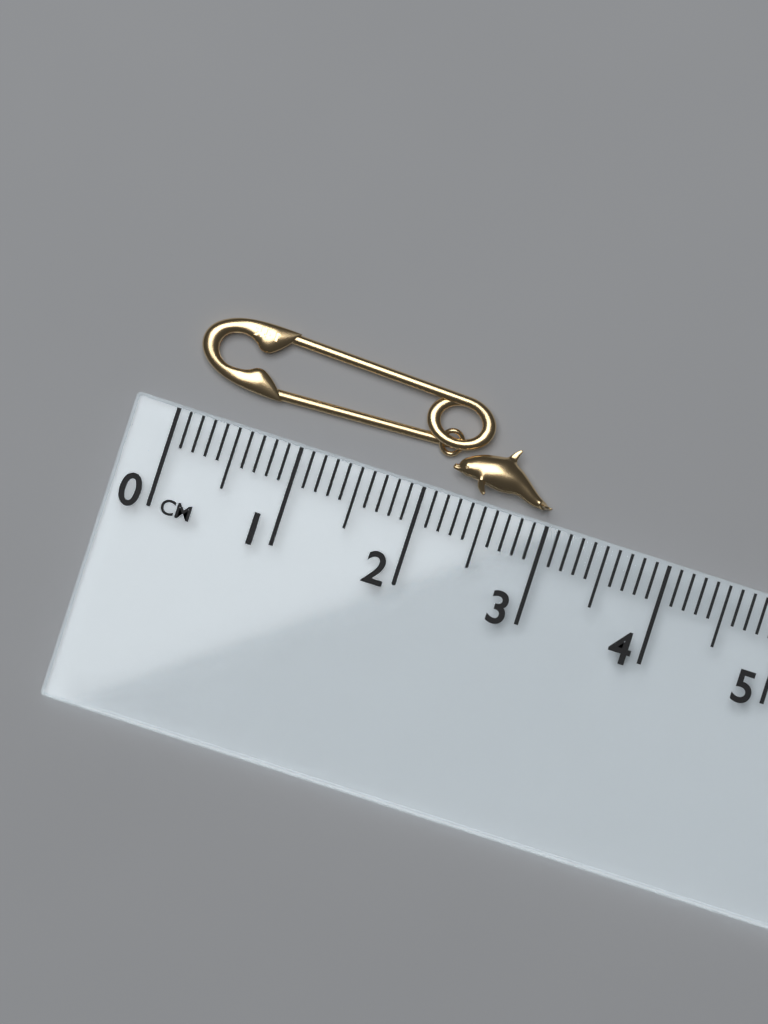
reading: 3.0 cm
